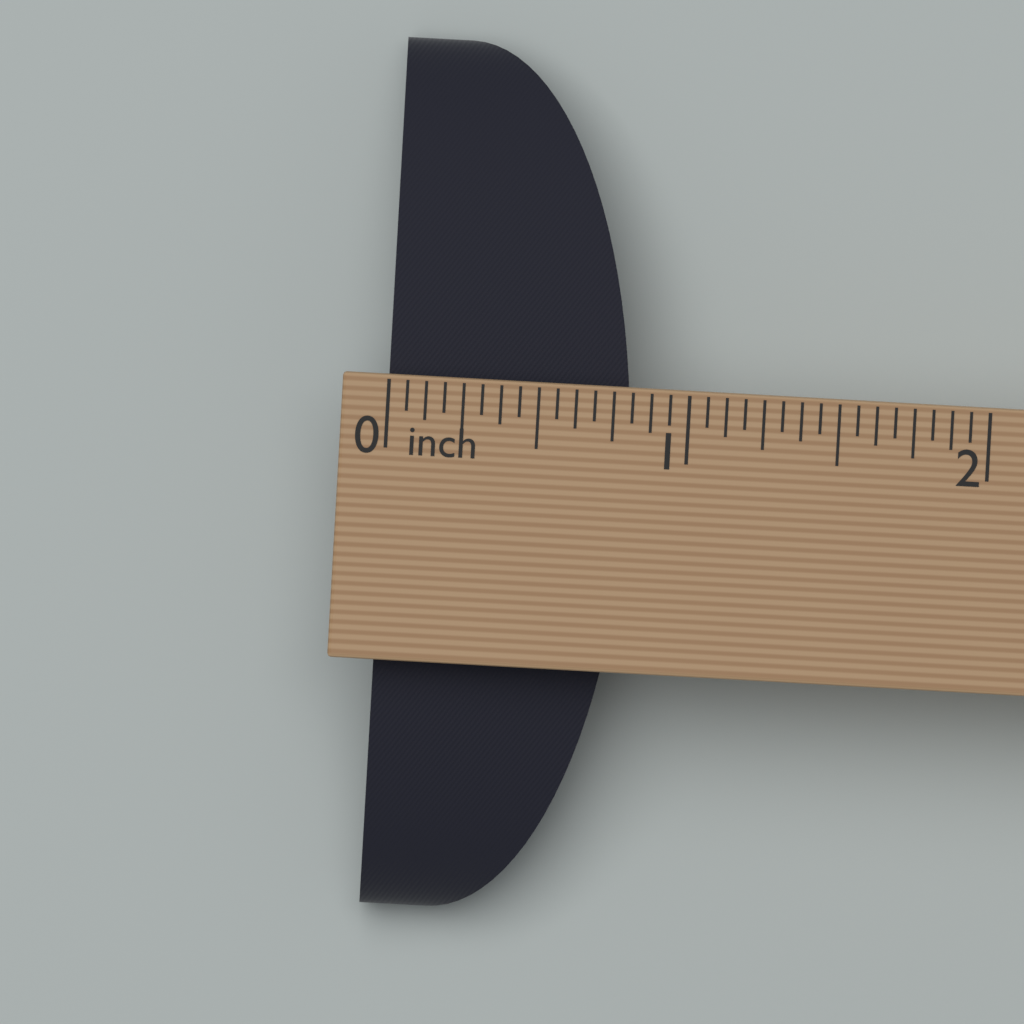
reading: 0.8125 in
